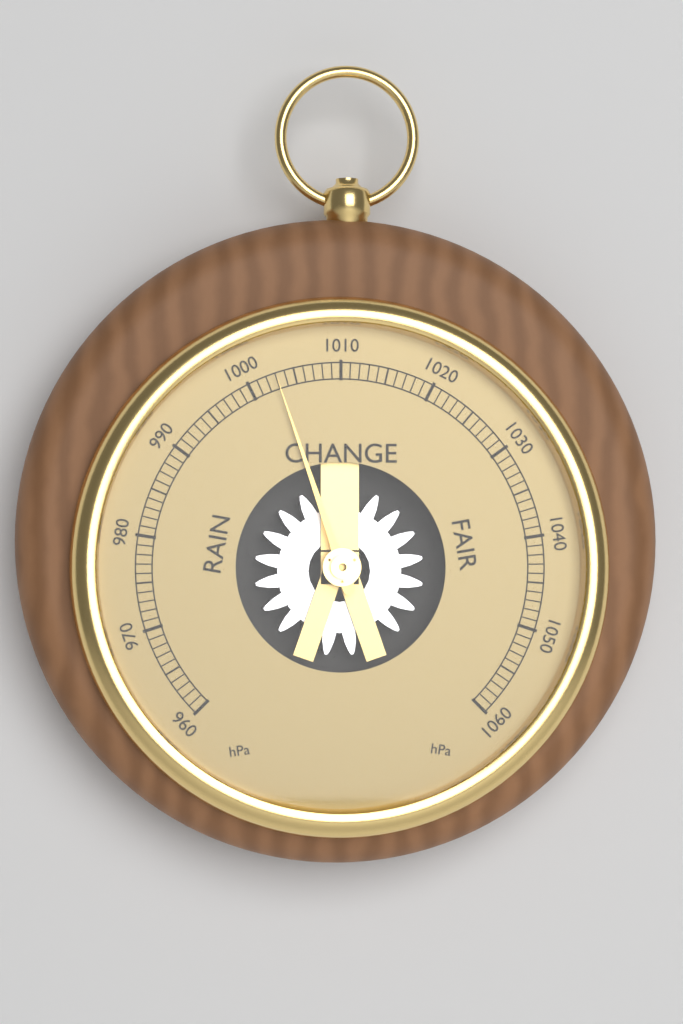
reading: 1003 hPa
